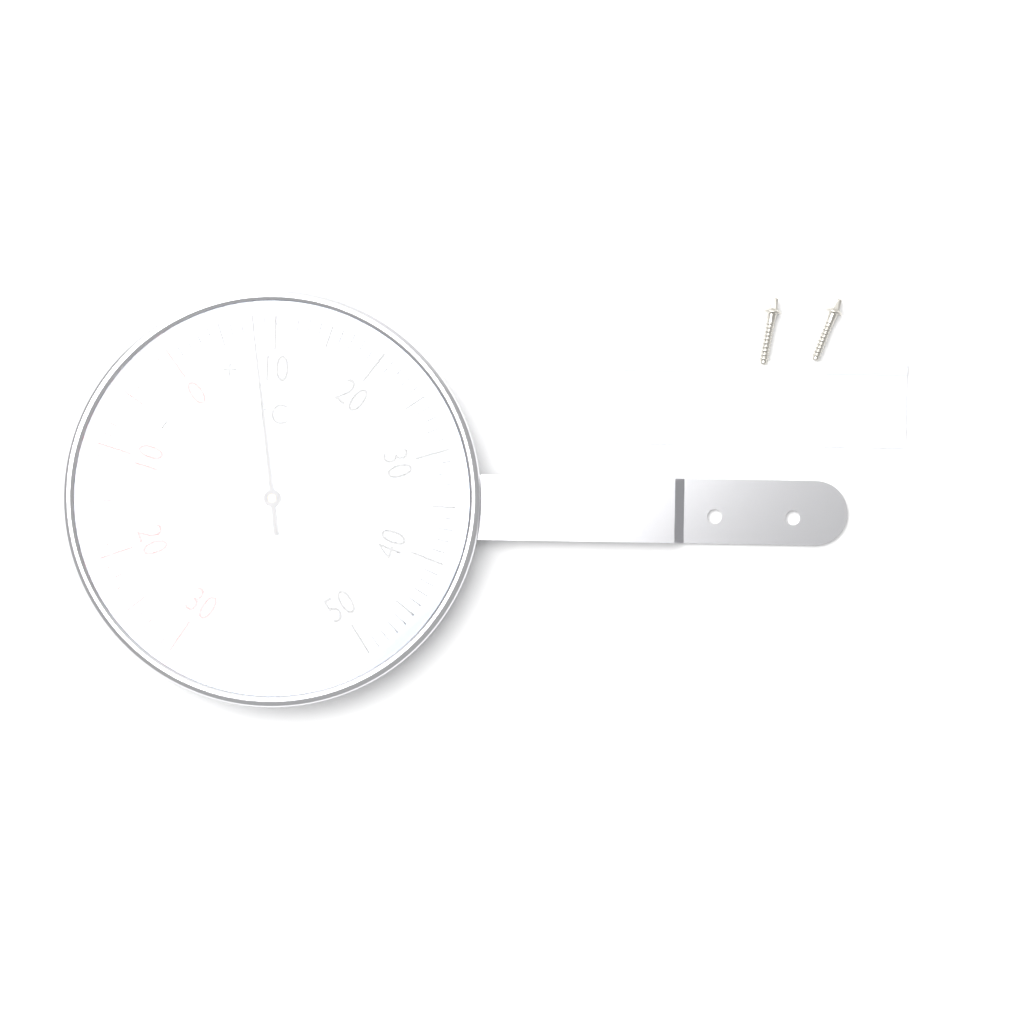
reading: 8 °C
